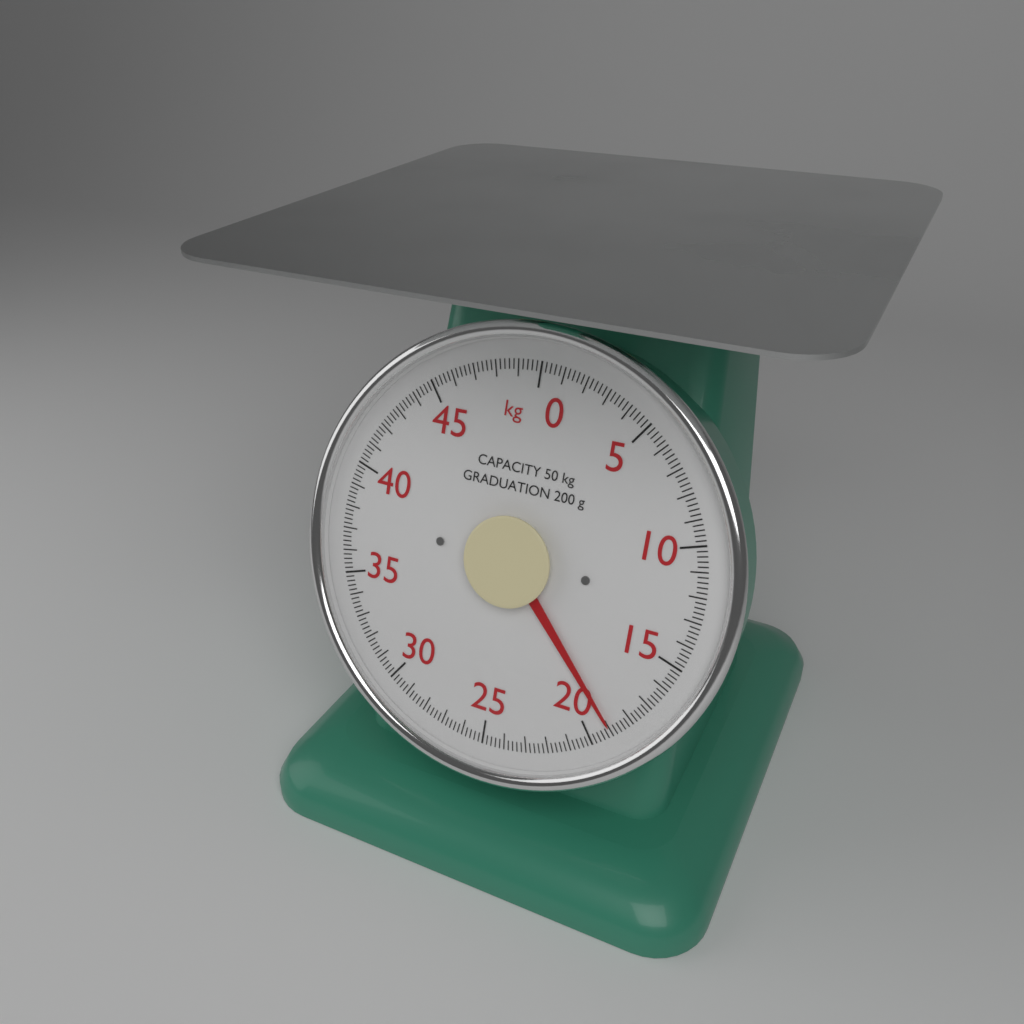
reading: 19.0 kg
